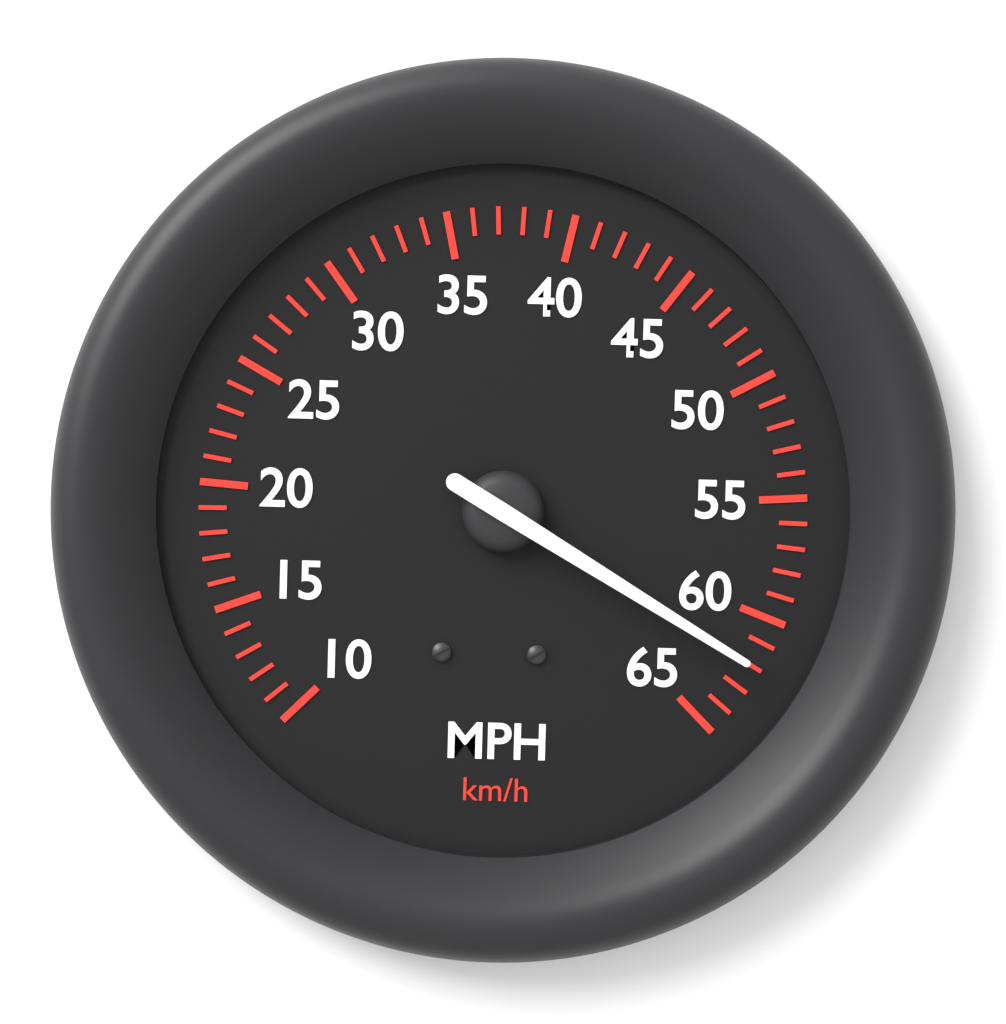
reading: 62 mph
